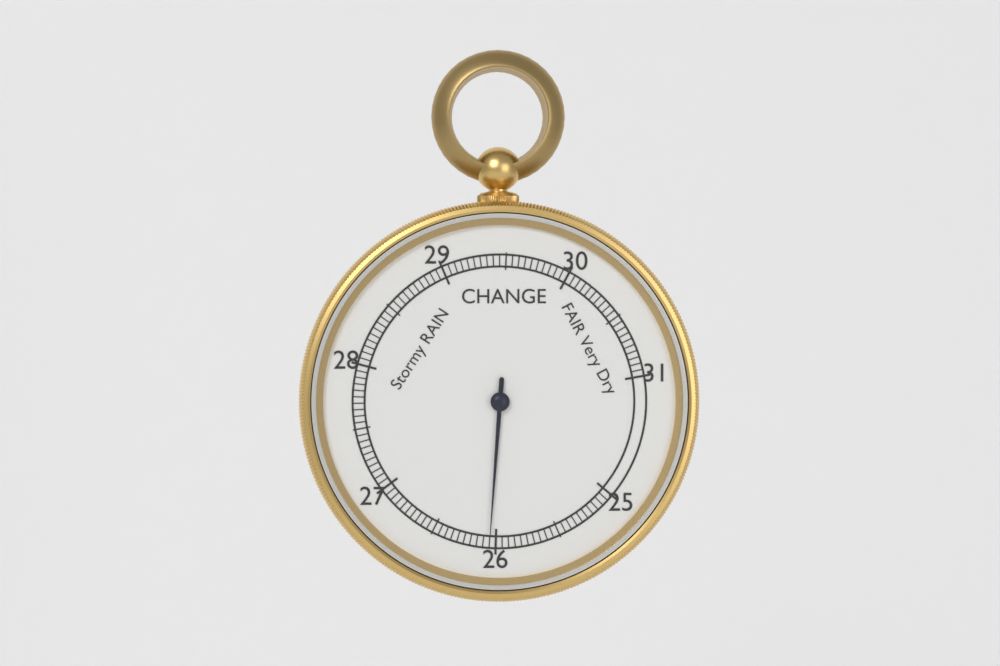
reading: 26.05 inHg
